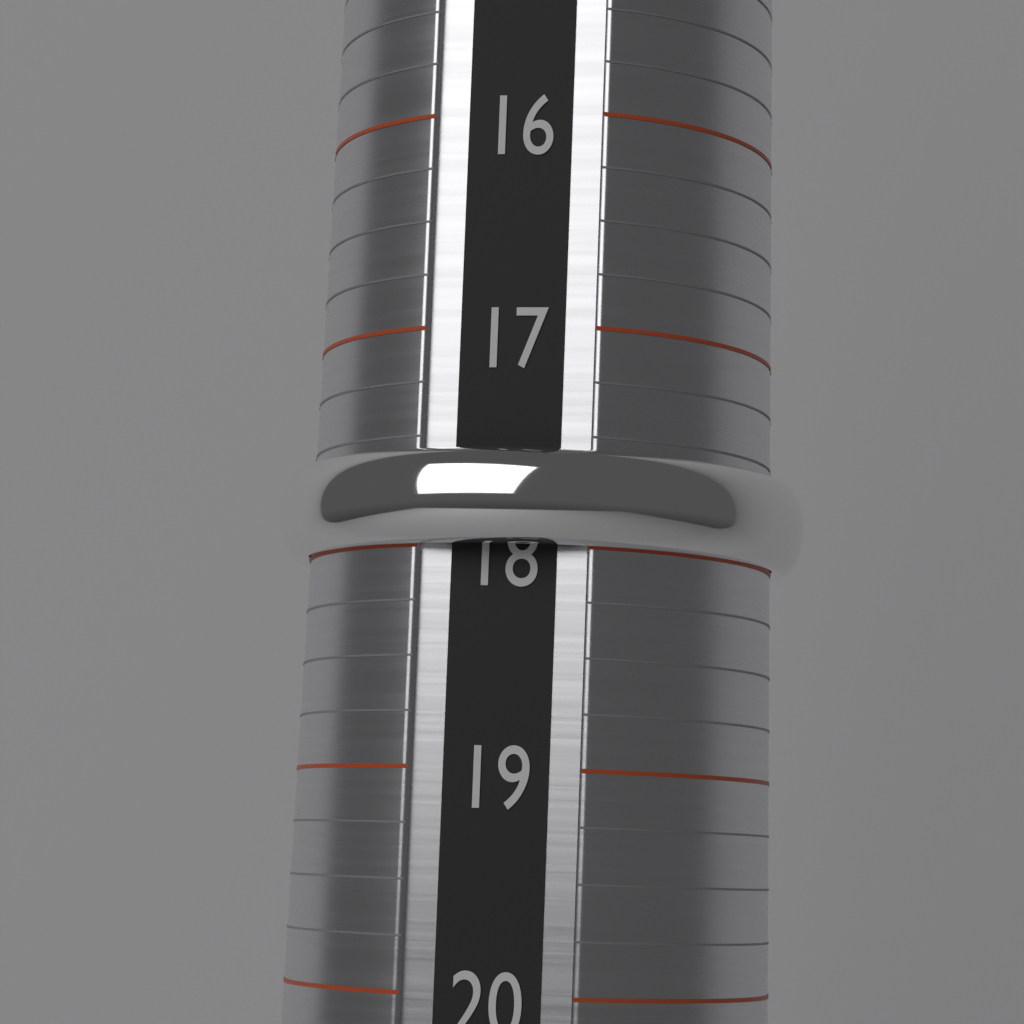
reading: 18.00 (no unit)
